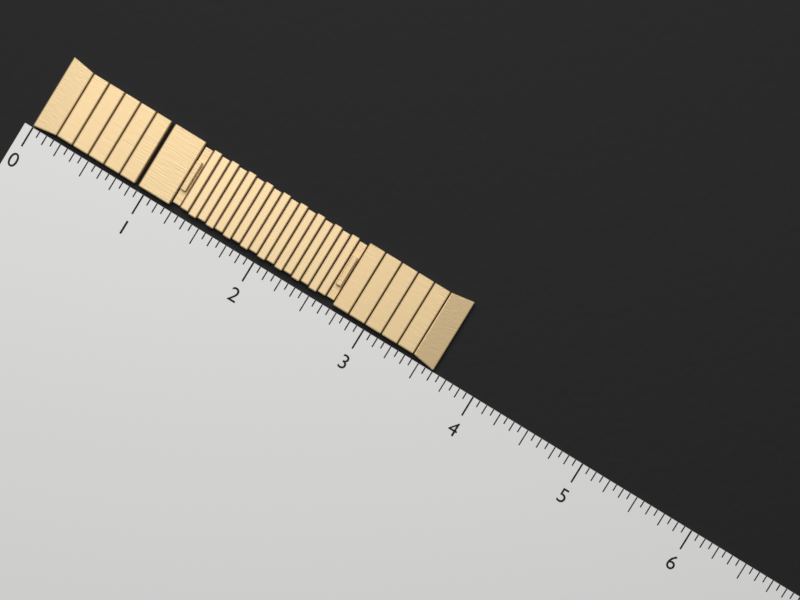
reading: 3.6250 (no unit)
